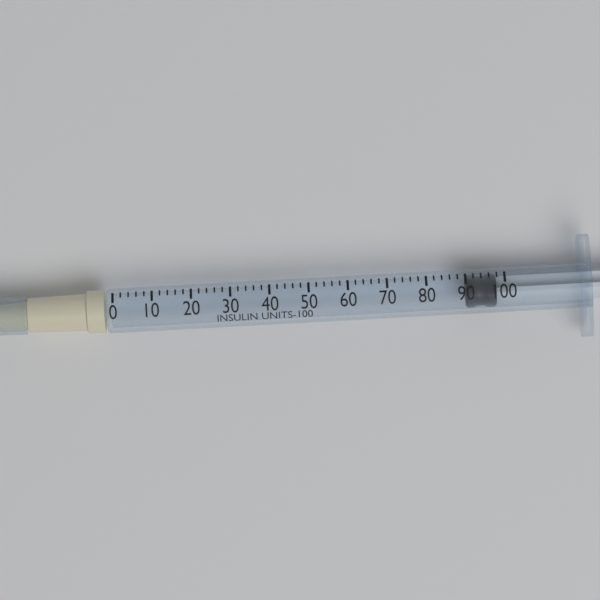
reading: 90 units
